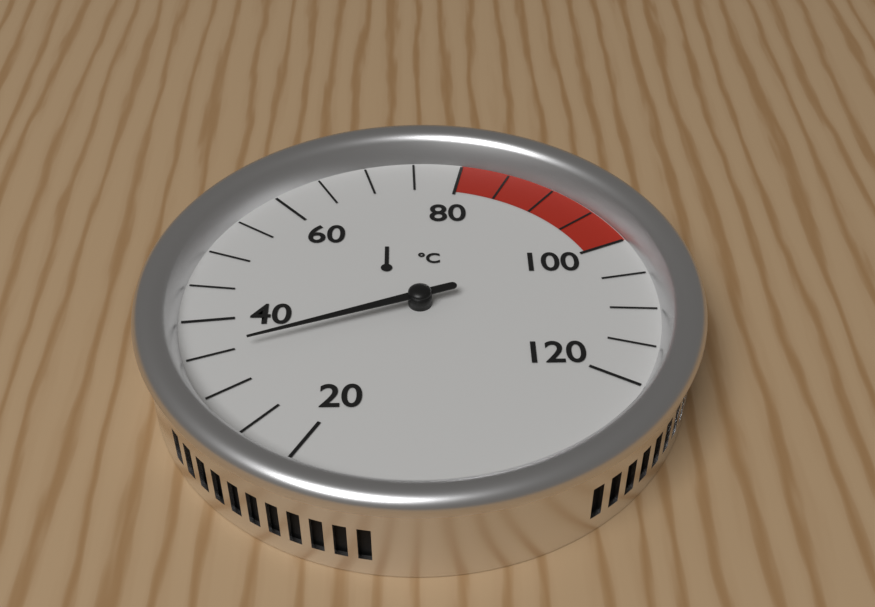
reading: 35 °C
